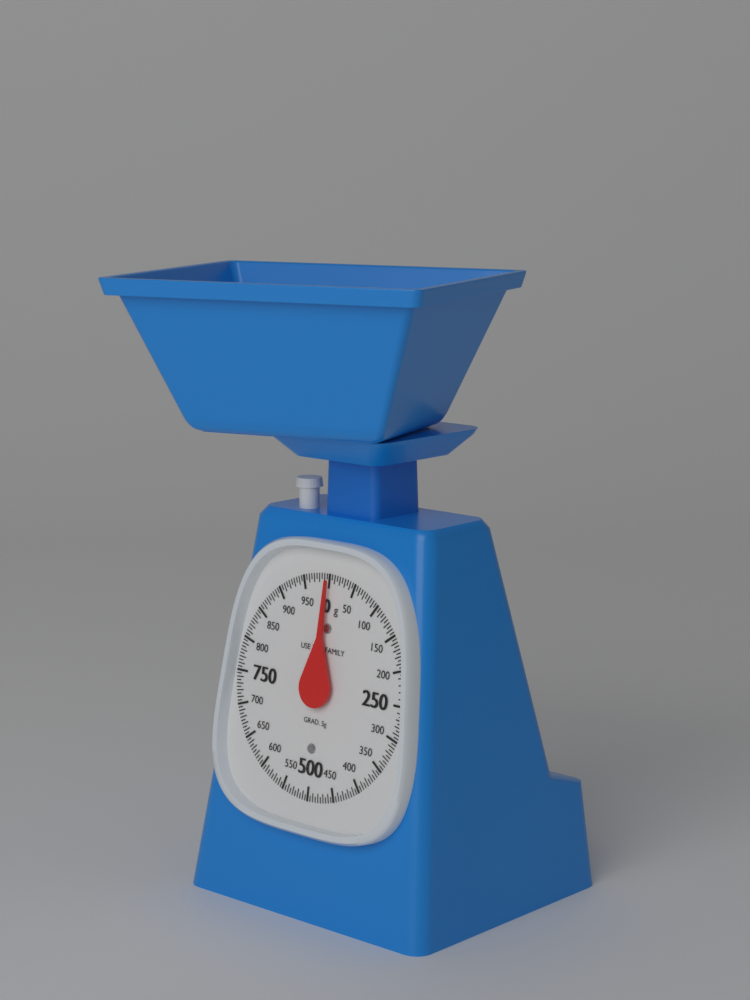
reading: 0 g
